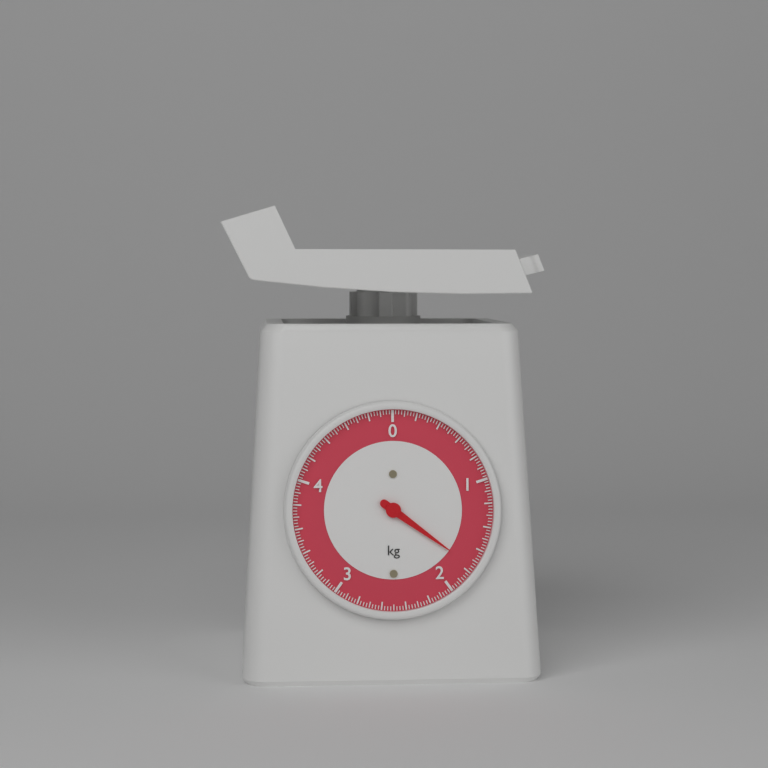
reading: 1.750 kg
